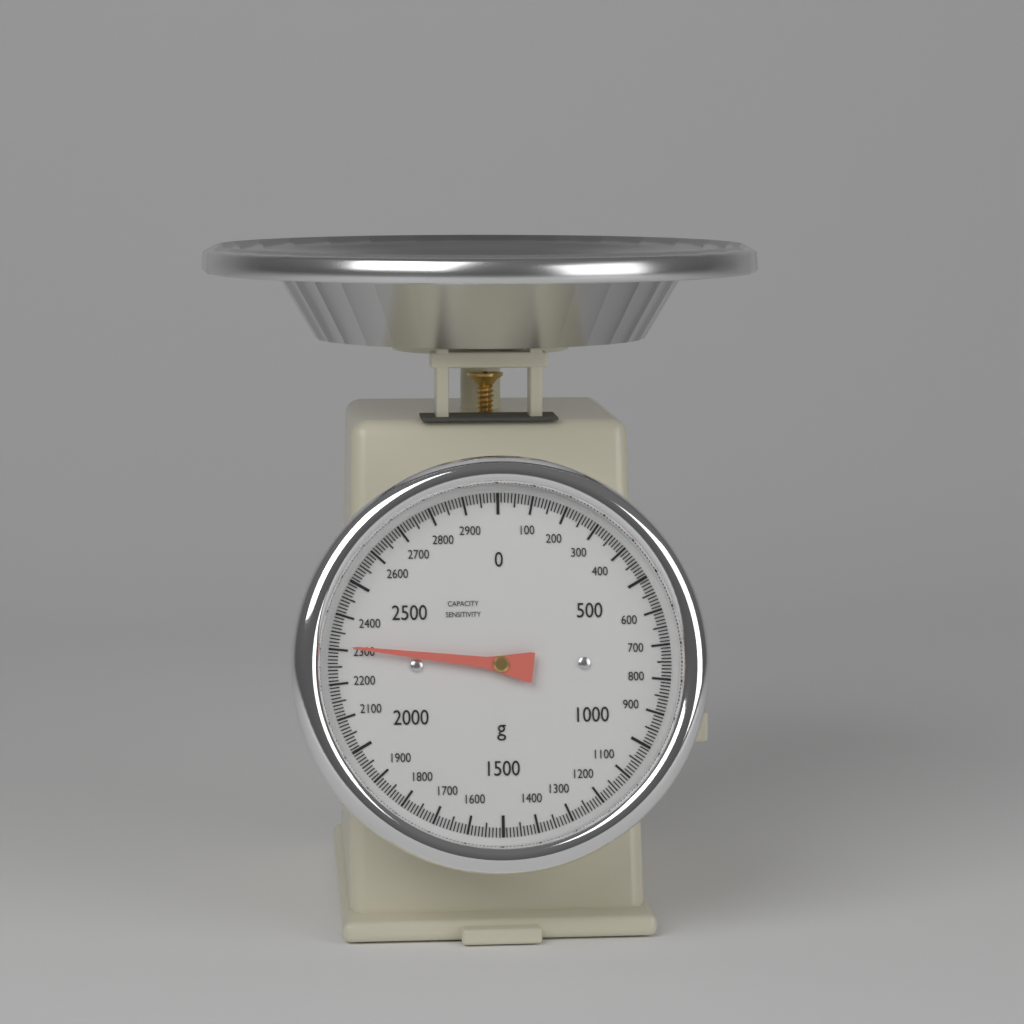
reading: 2310 g
